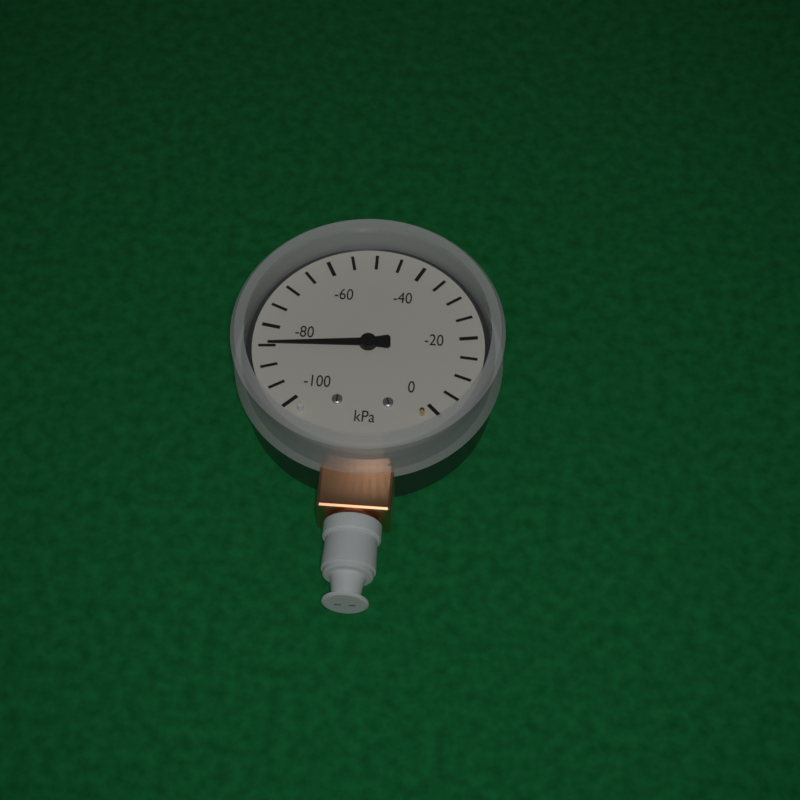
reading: -85 kPa
